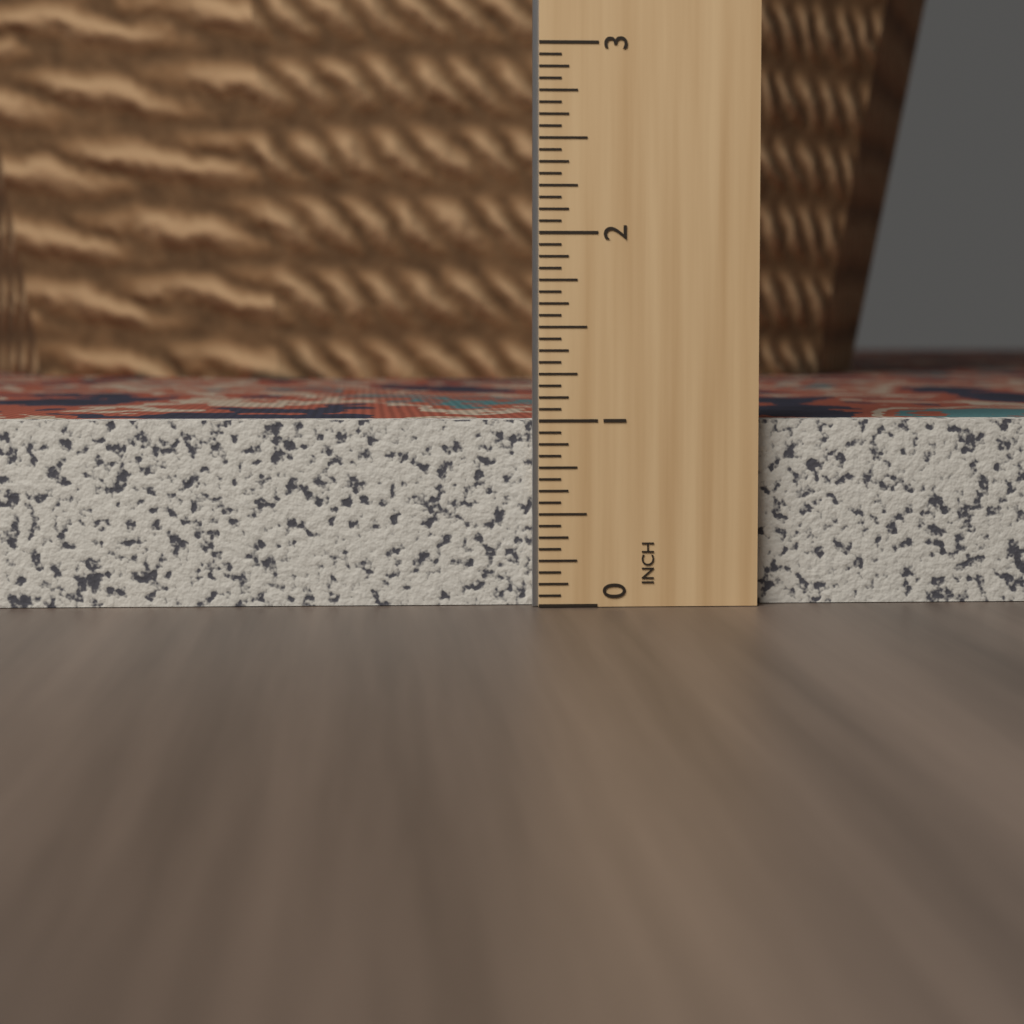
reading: 1.0000 in
